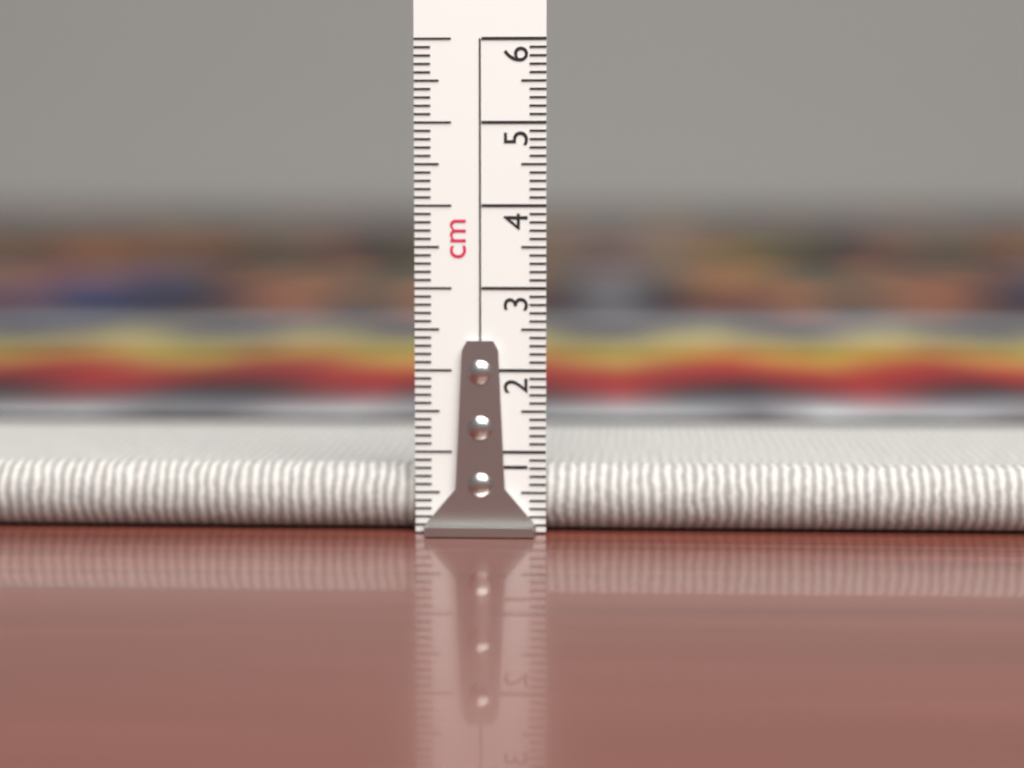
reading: 0.8 cm
